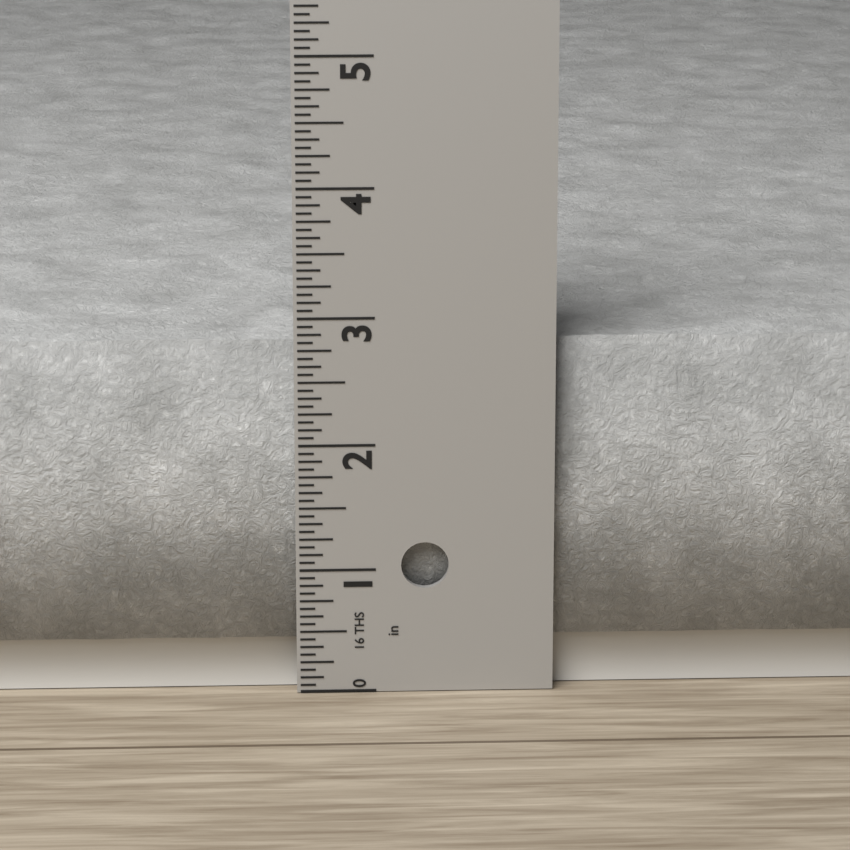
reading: 2.8125 in
